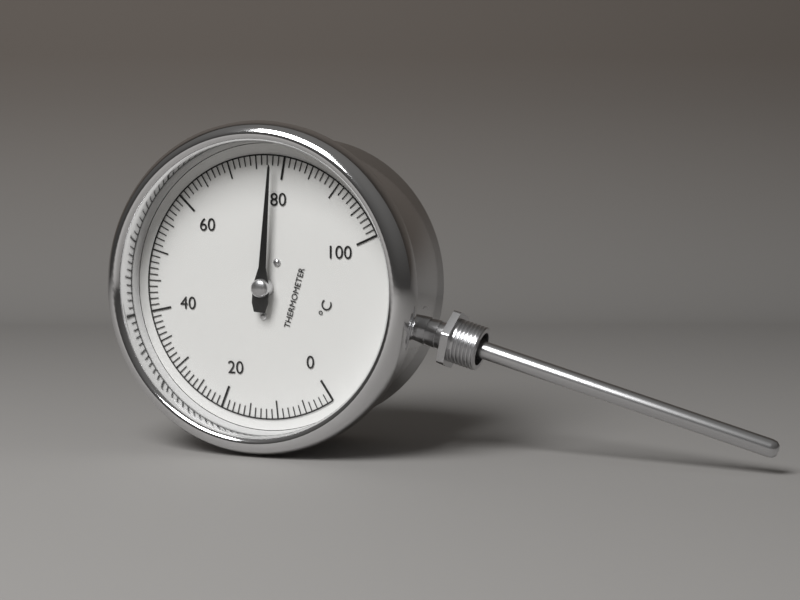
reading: 78 °C
